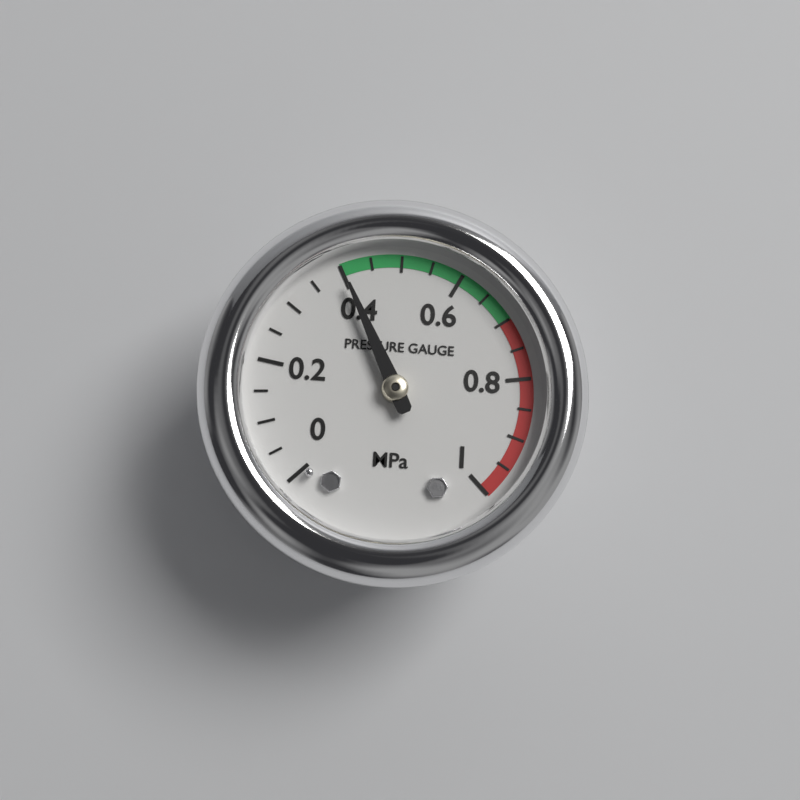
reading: 0.40 MPa
